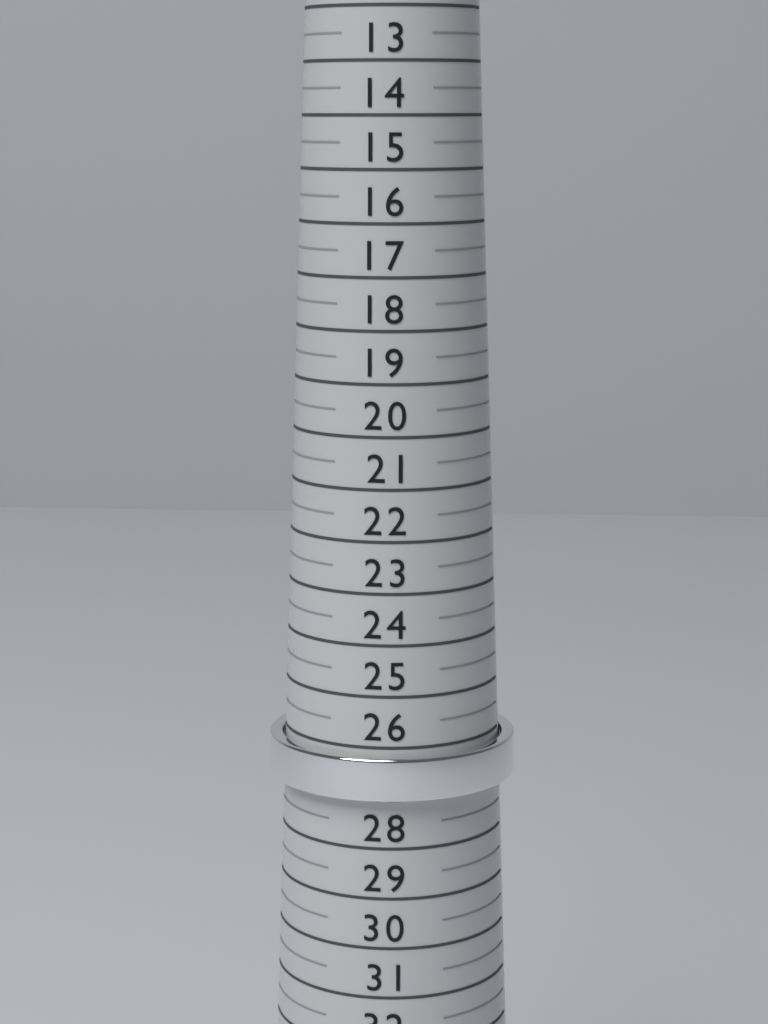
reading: 27.0 (no unit)
